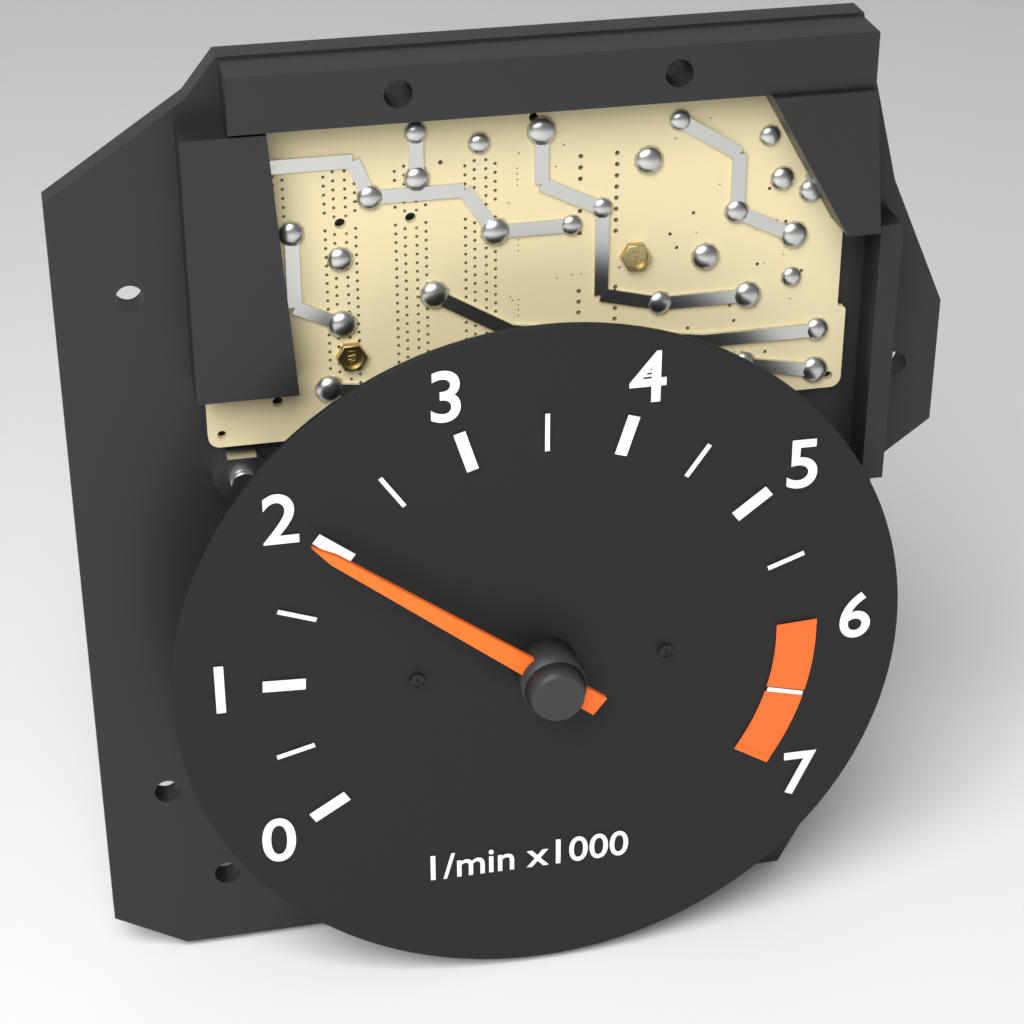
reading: 2000 1/min
